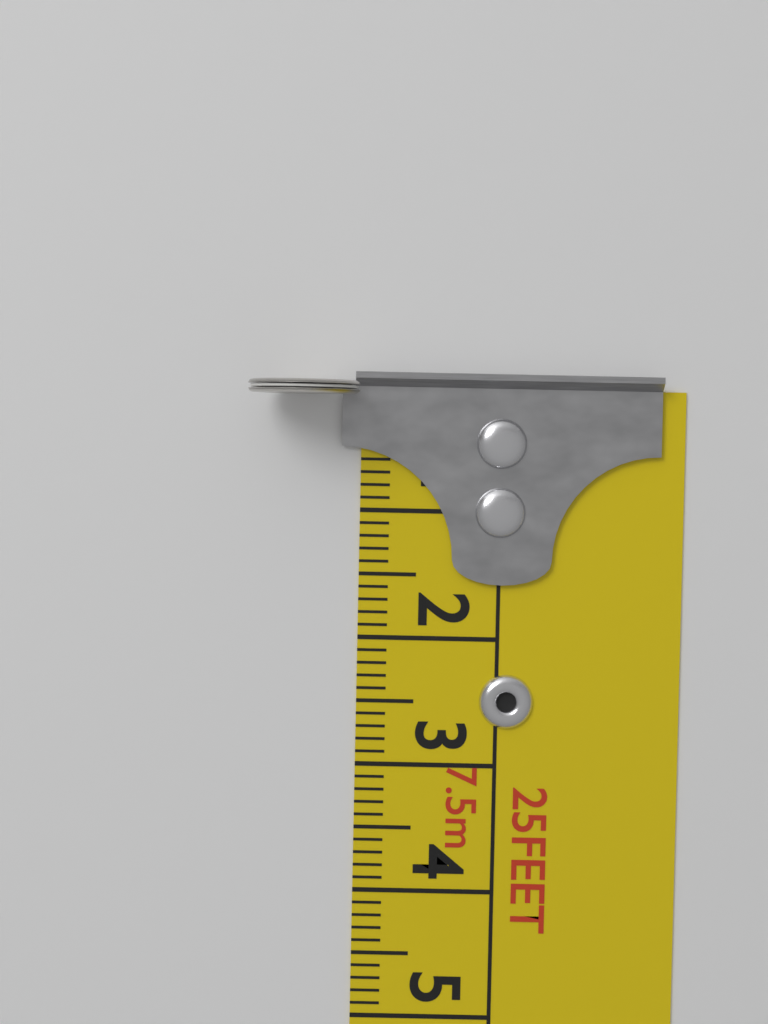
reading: 0.1 cm
